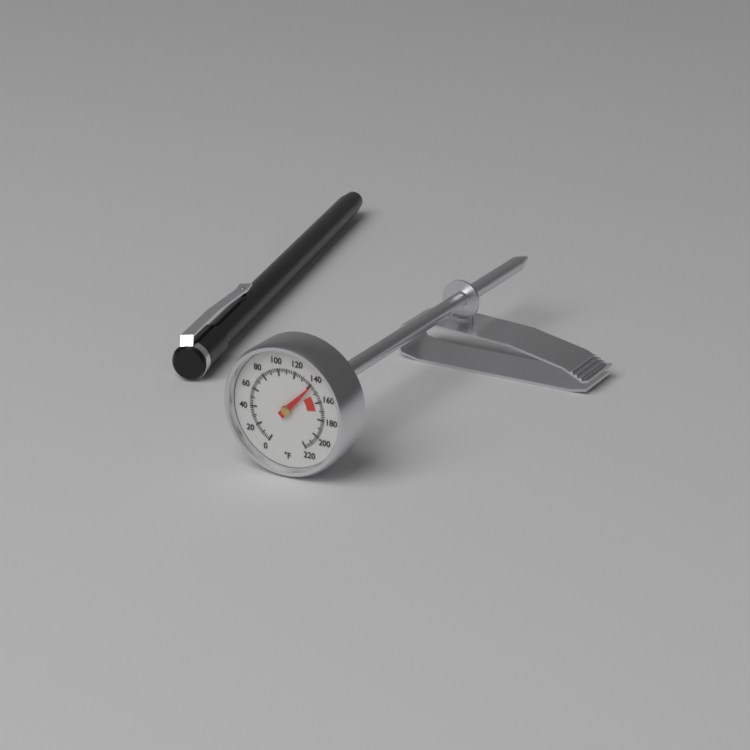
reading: 142 °F
